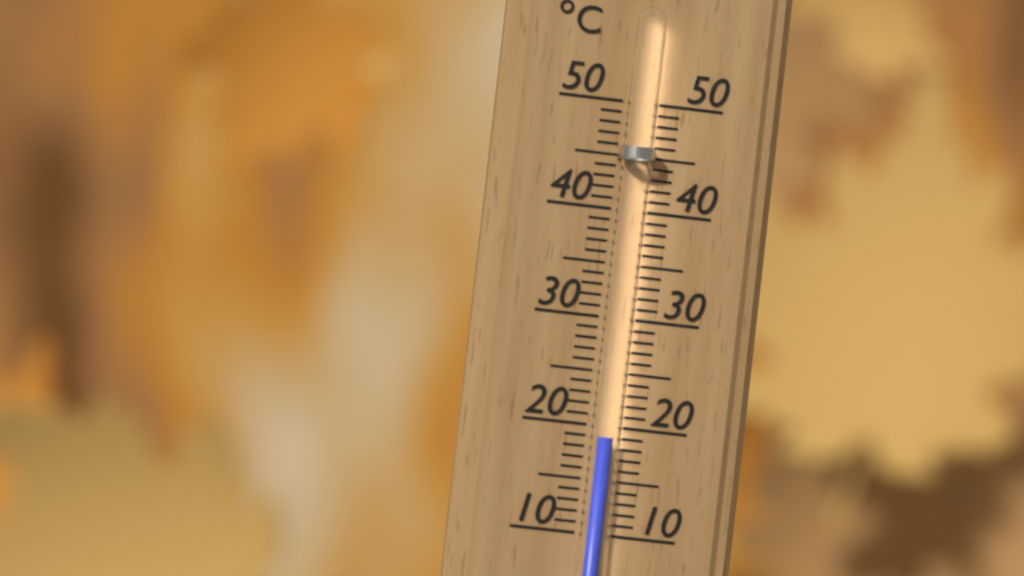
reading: 19 °C
